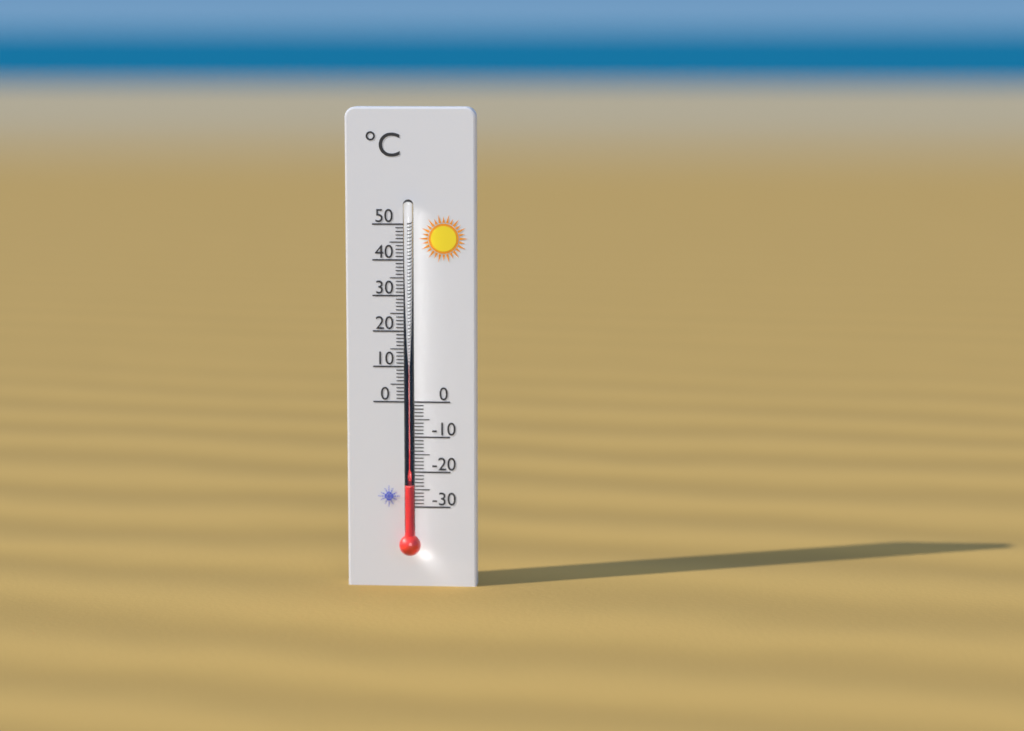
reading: -24 °C
